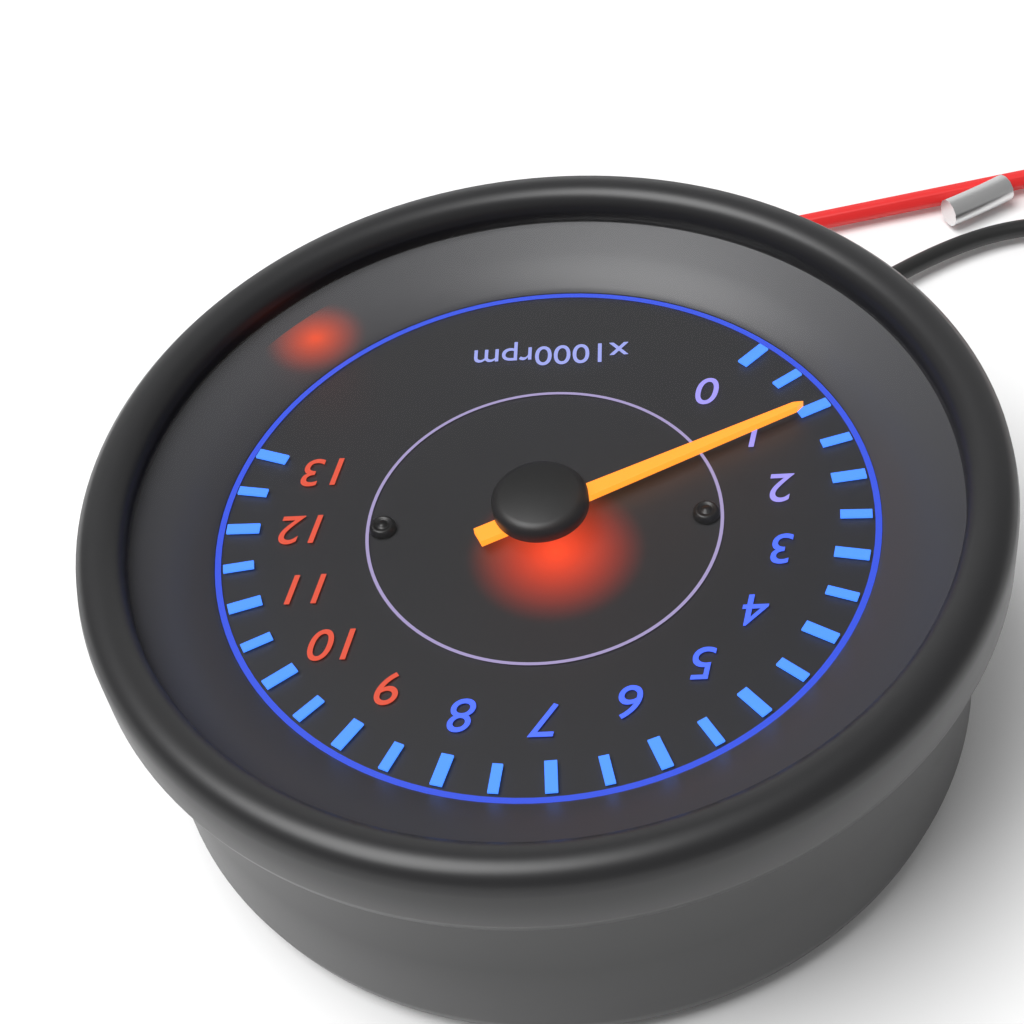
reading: 1000 rpm
